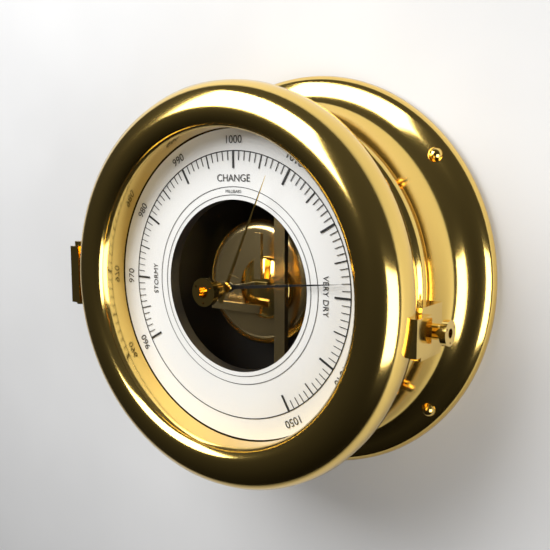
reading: 1028 mbar
